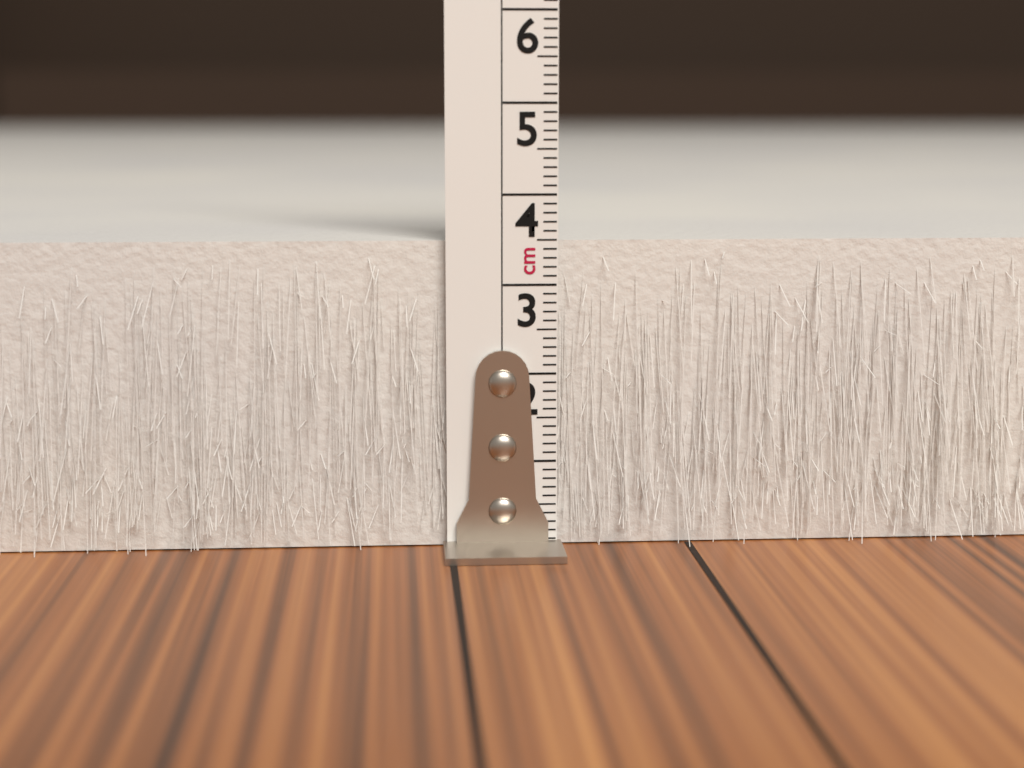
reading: 3.5 cm
